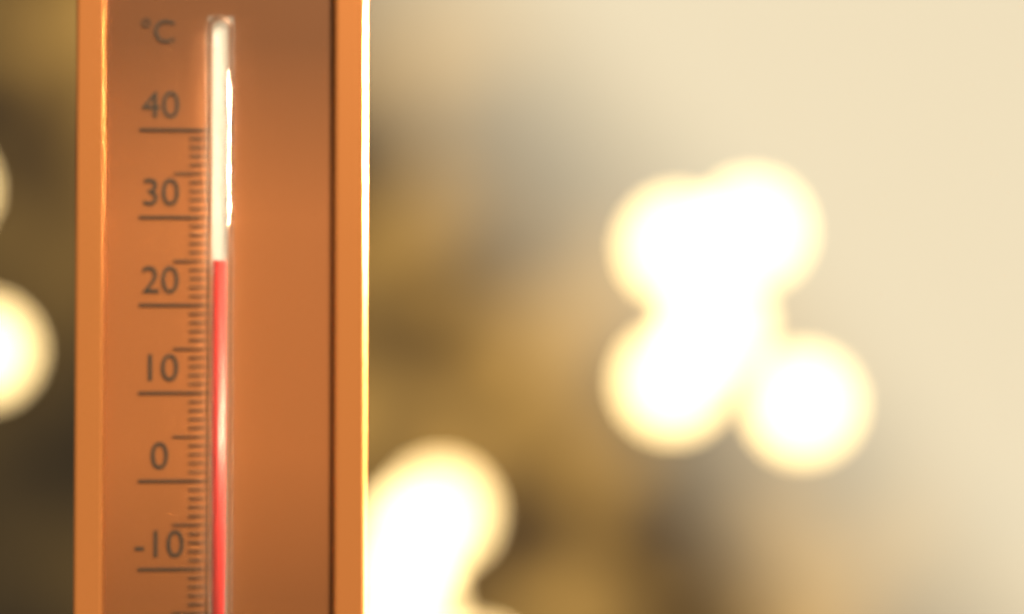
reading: 25 °C
